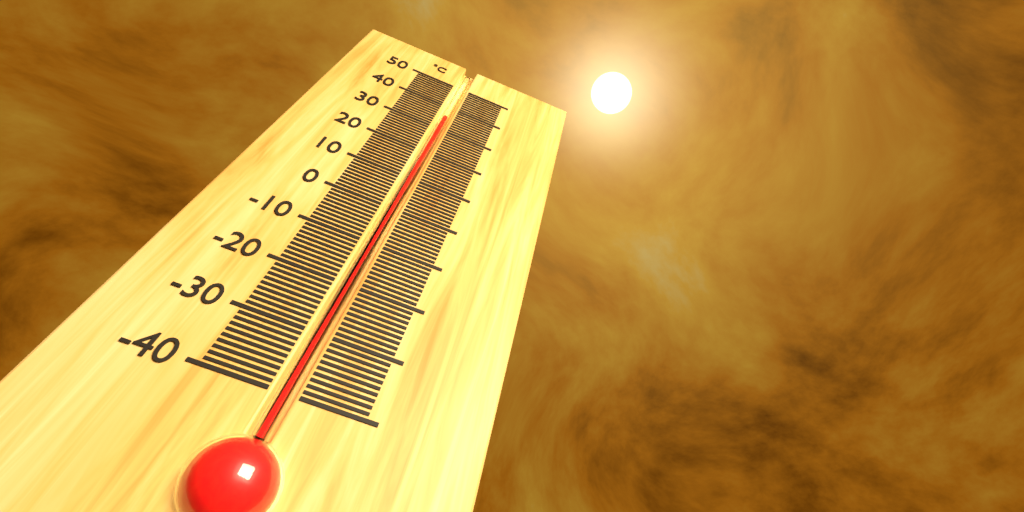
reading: 36 °C
